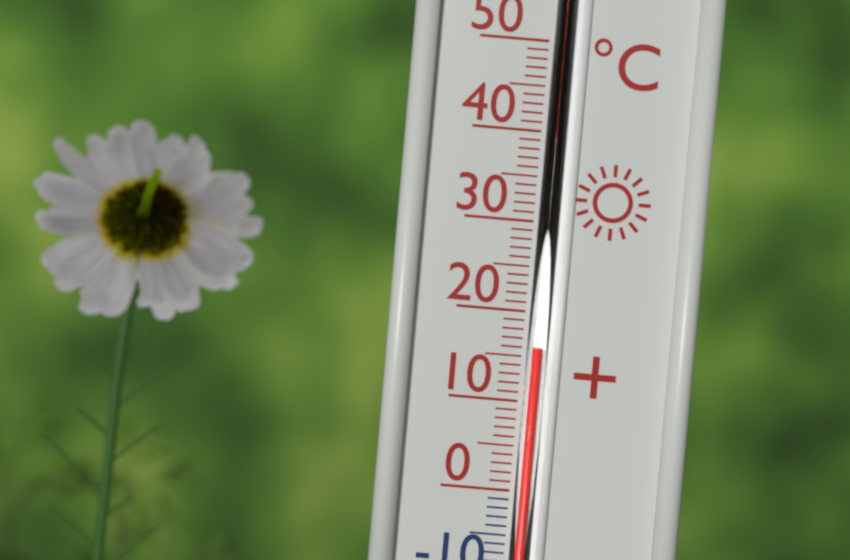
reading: 16 °C
